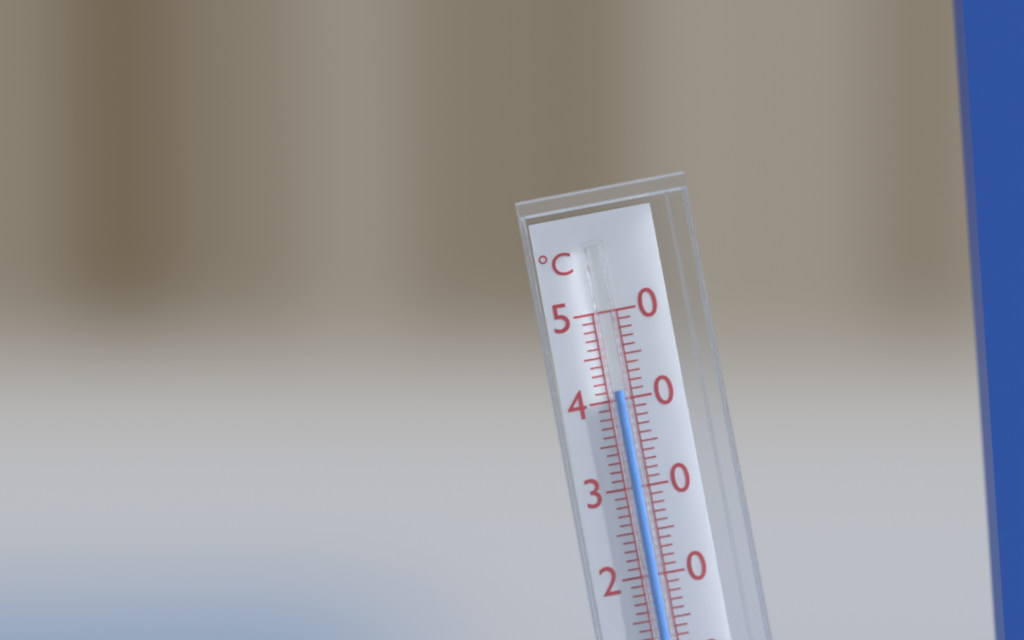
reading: 41 °C
